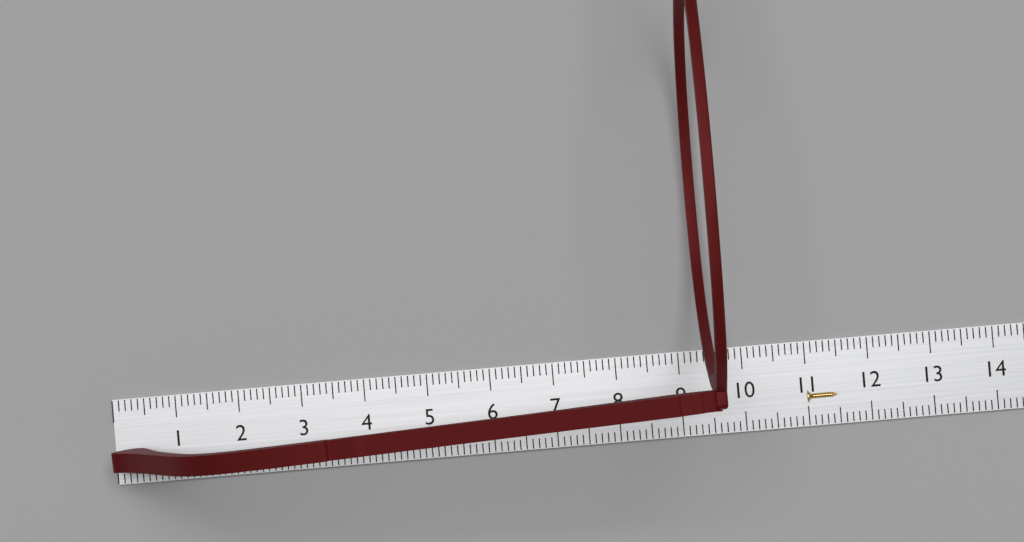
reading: 9.5 cm
